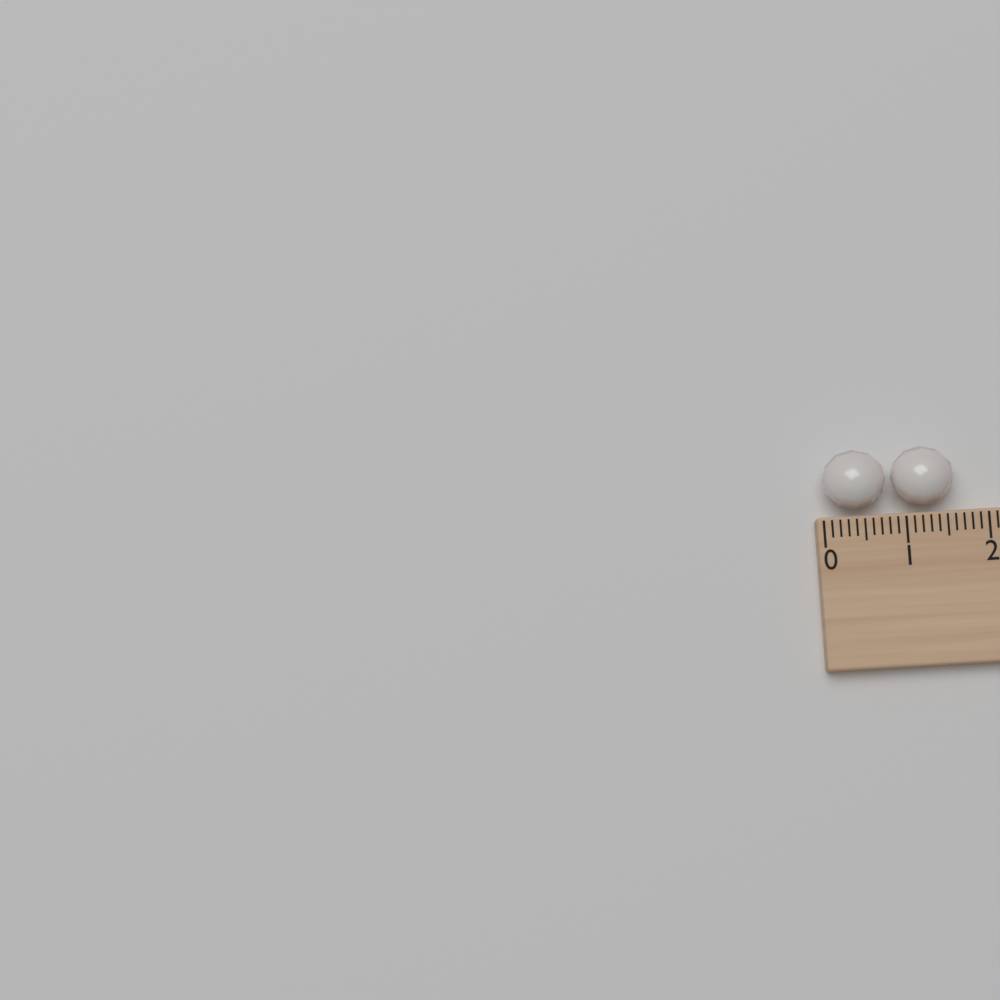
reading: 1.6 (no unit)
